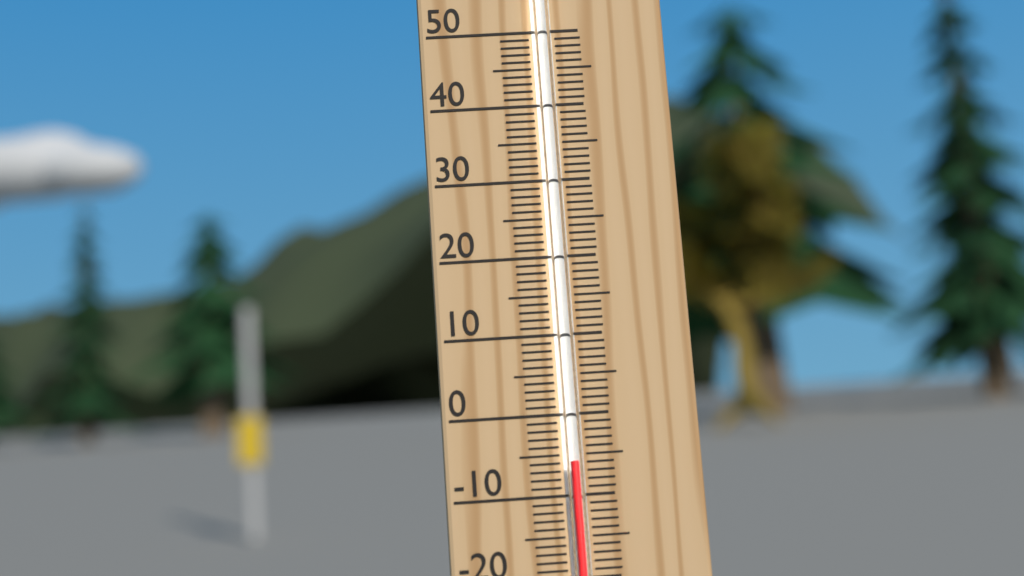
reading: -6 °C
